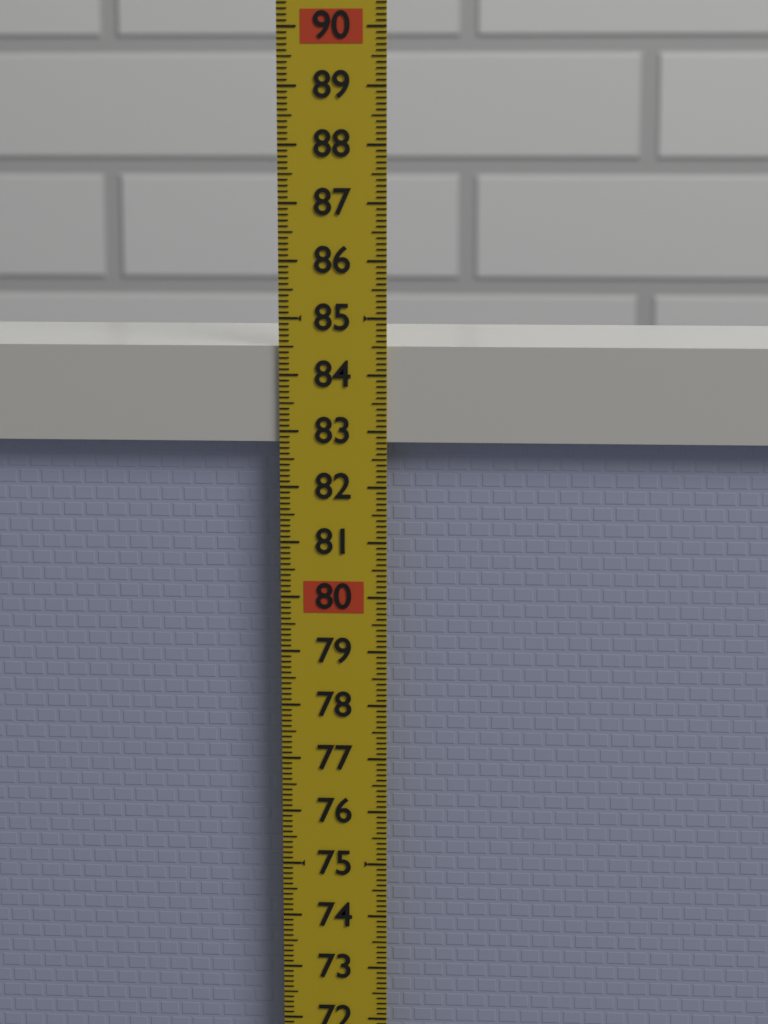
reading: 84.5 (no unit)
